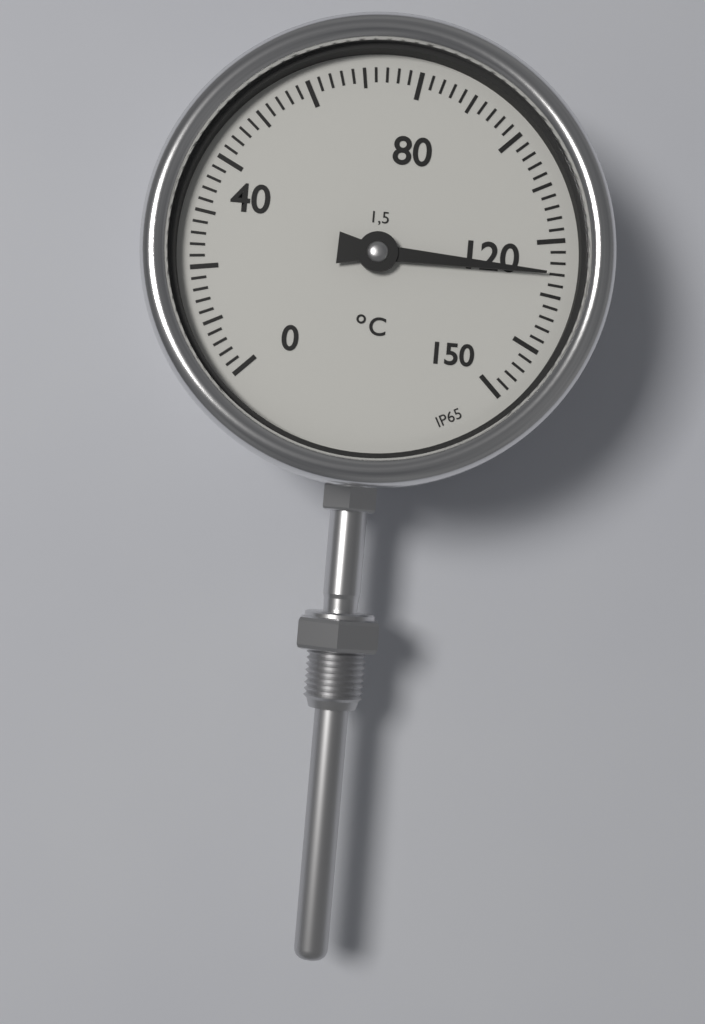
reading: 126 °C
